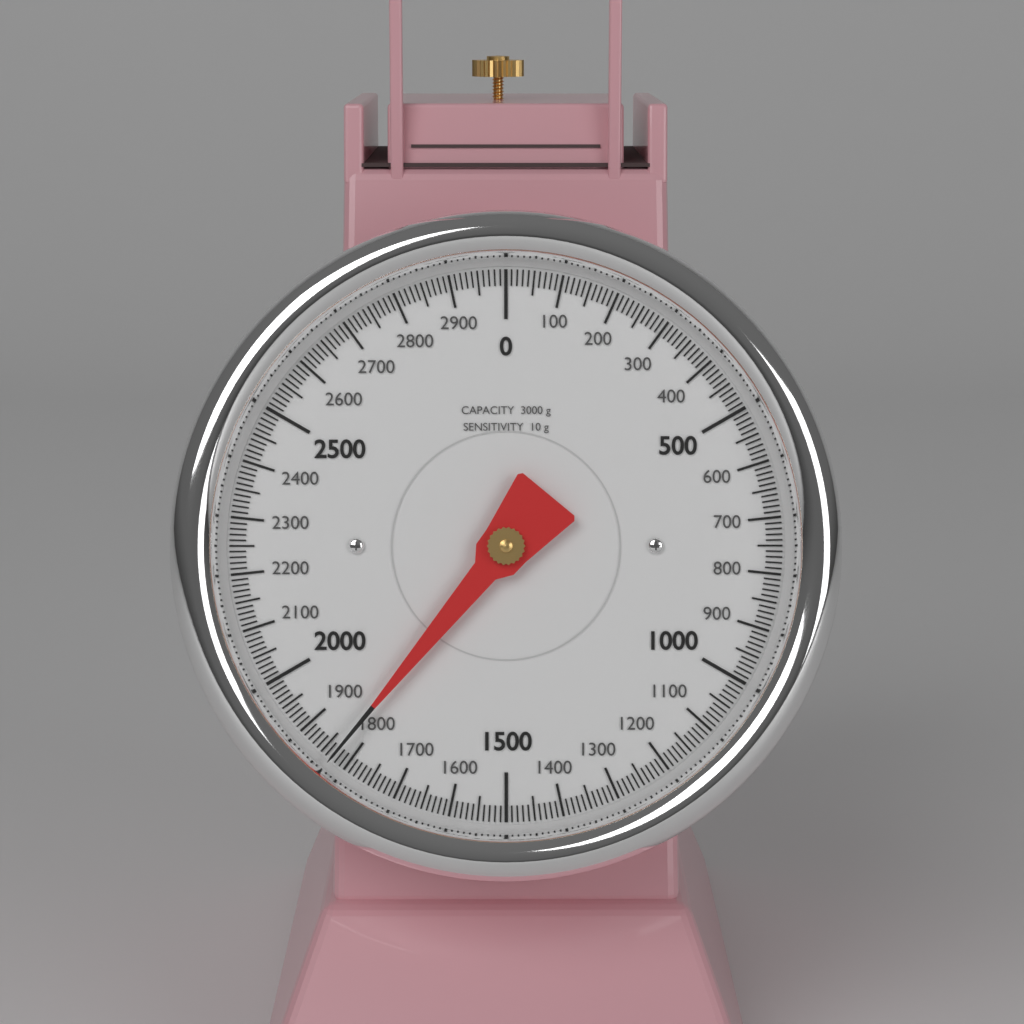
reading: 1830 g
